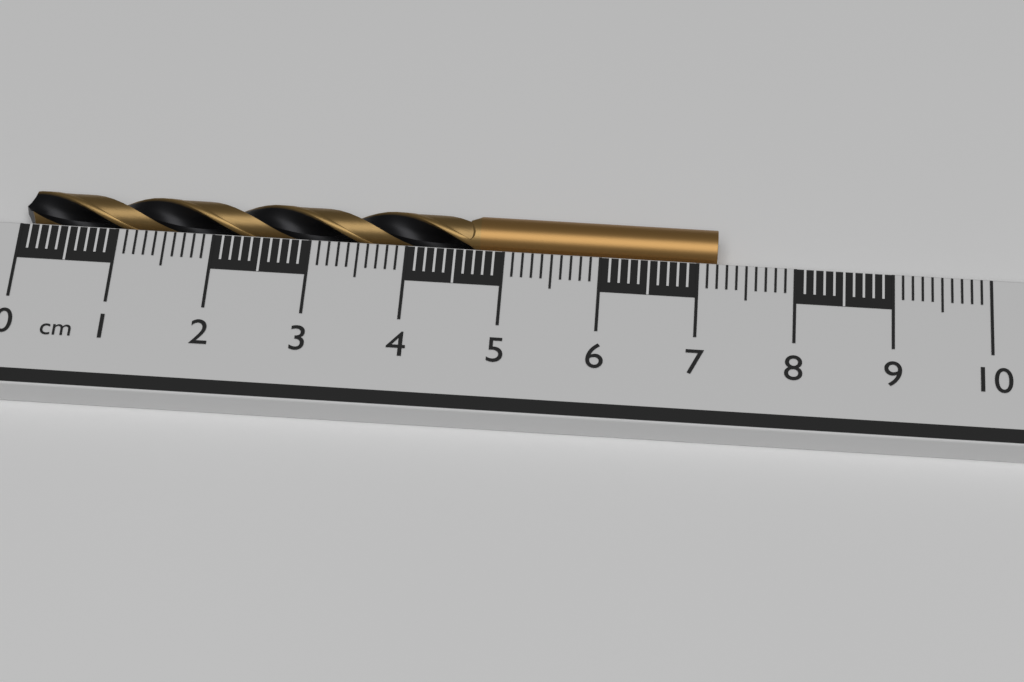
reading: 7.2 cm
